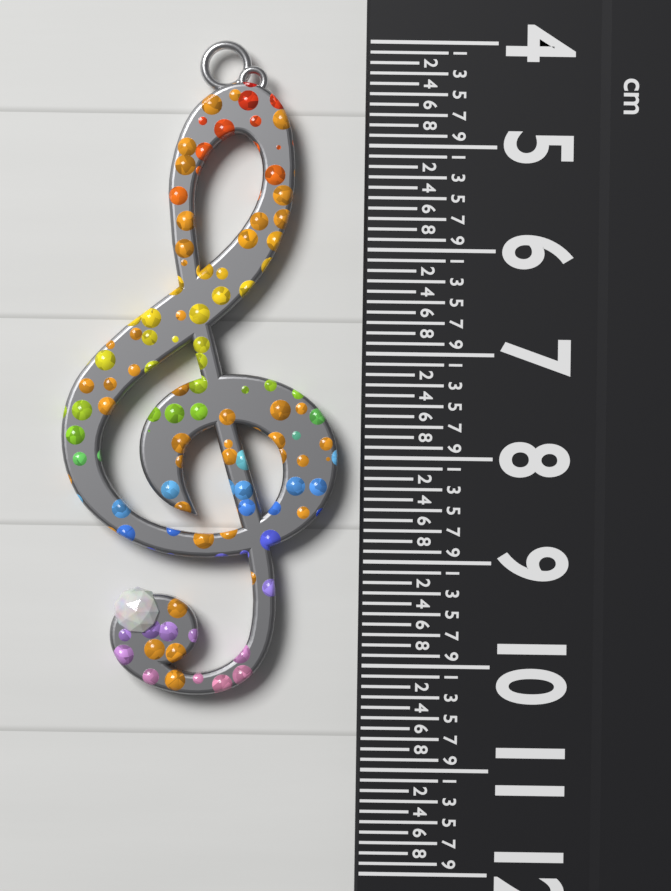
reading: 10.3 cm
